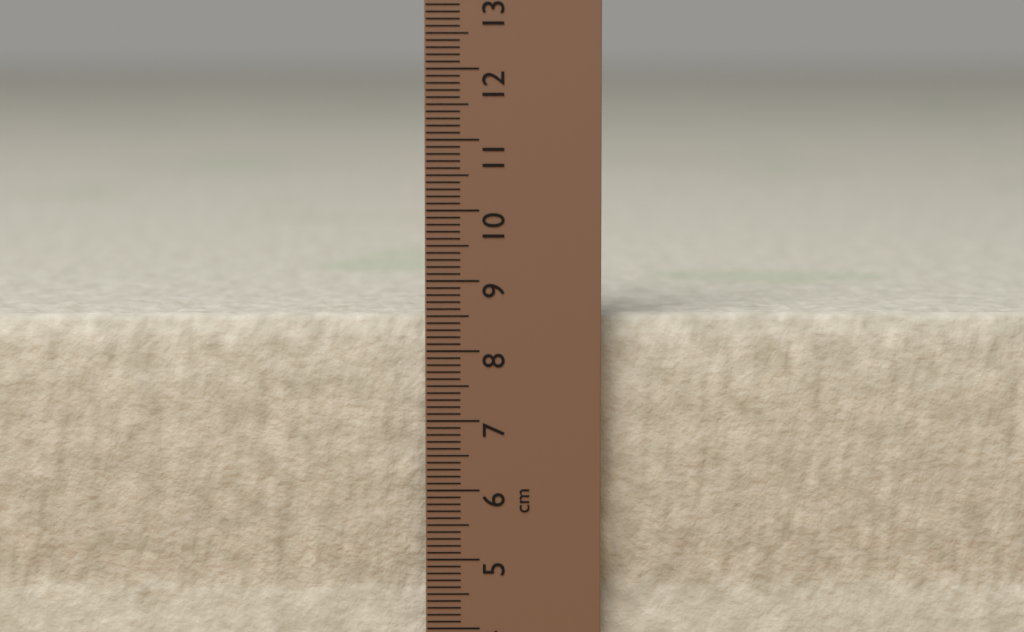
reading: 8.5 cm
